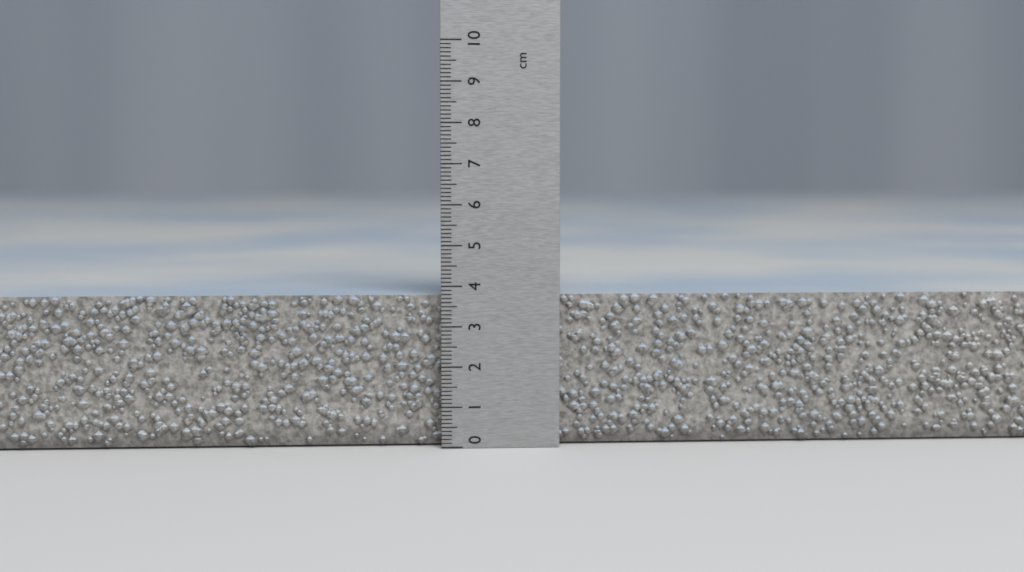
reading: 3.8 cm
